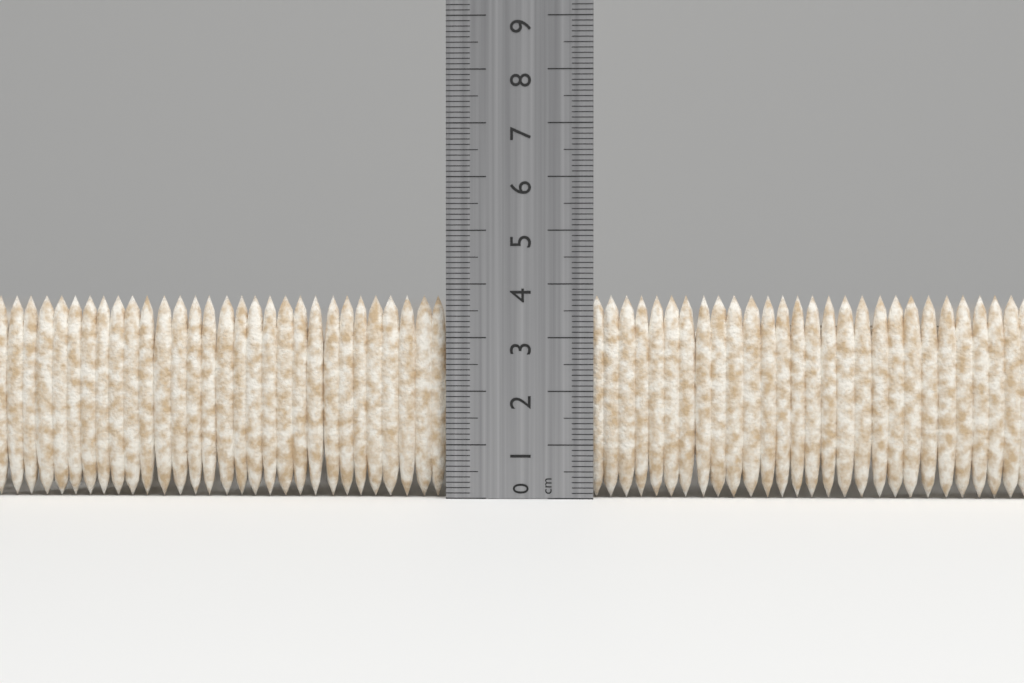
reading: 3.8 cm
